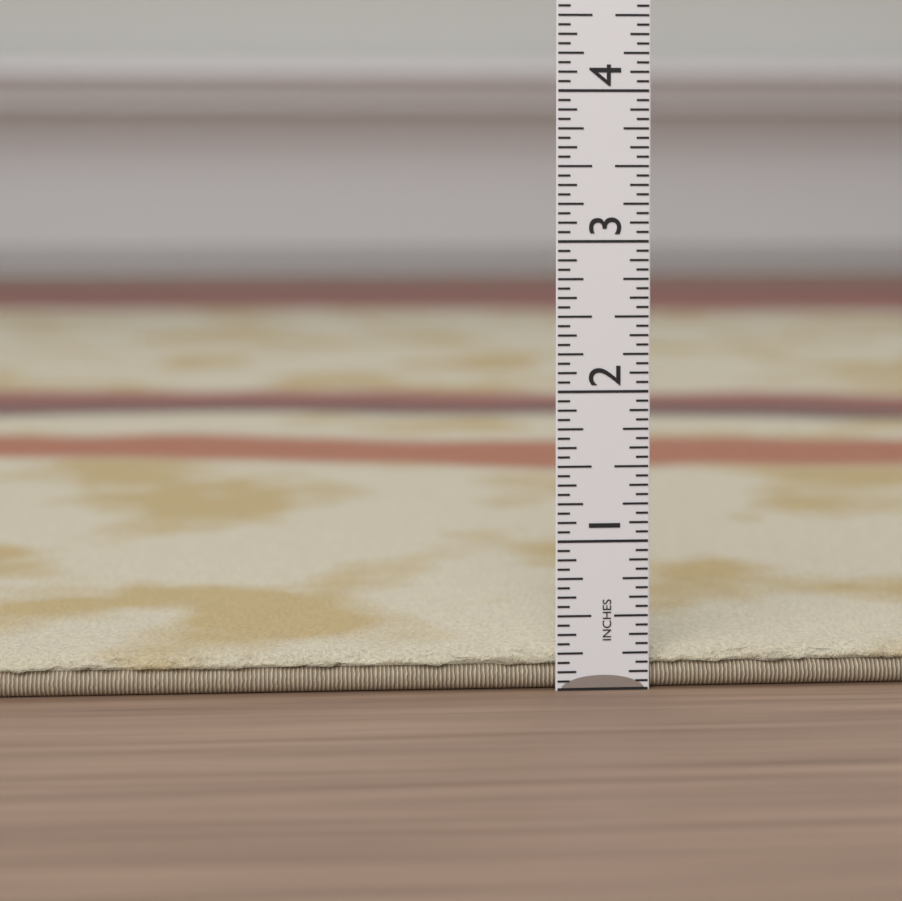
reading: 0.2500 in
